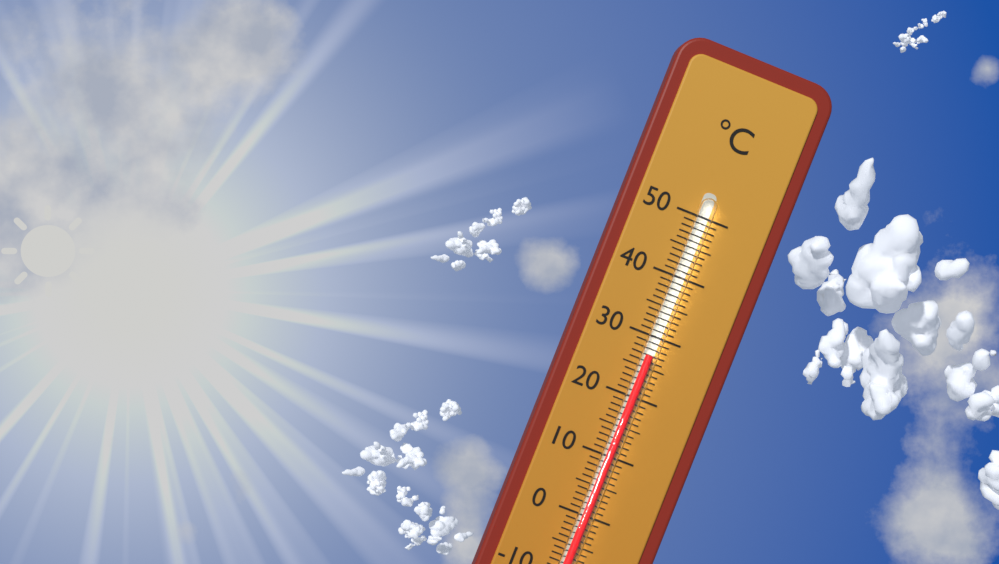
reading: 27 °C
